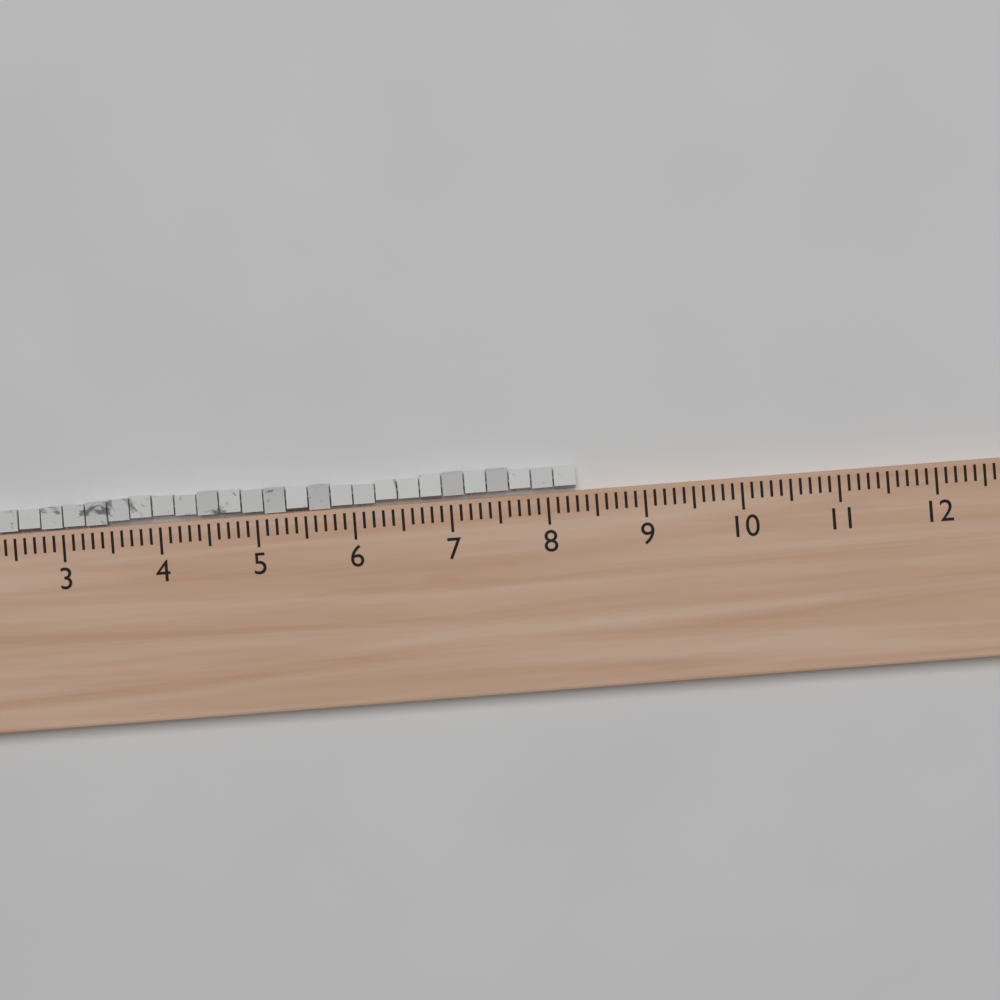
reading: 8.3 (no unit)
